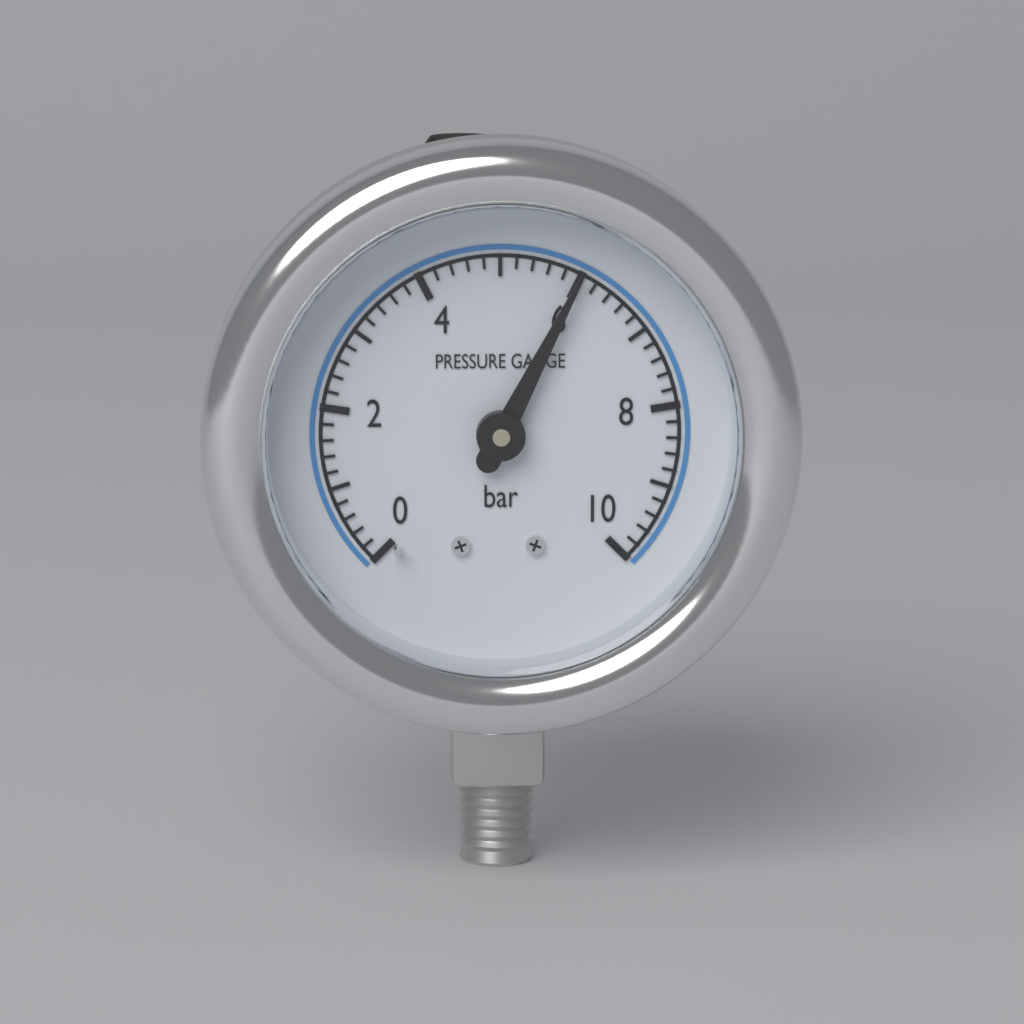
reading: 6.0 bar
